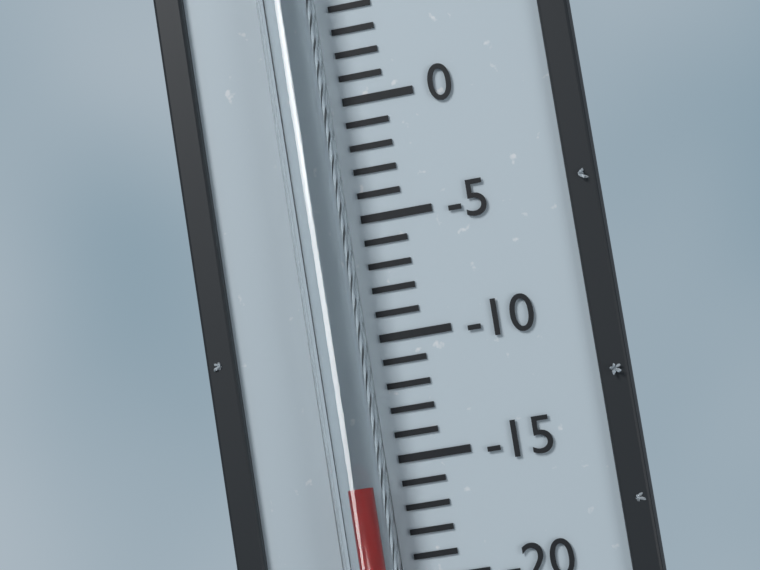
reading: -16 °C
